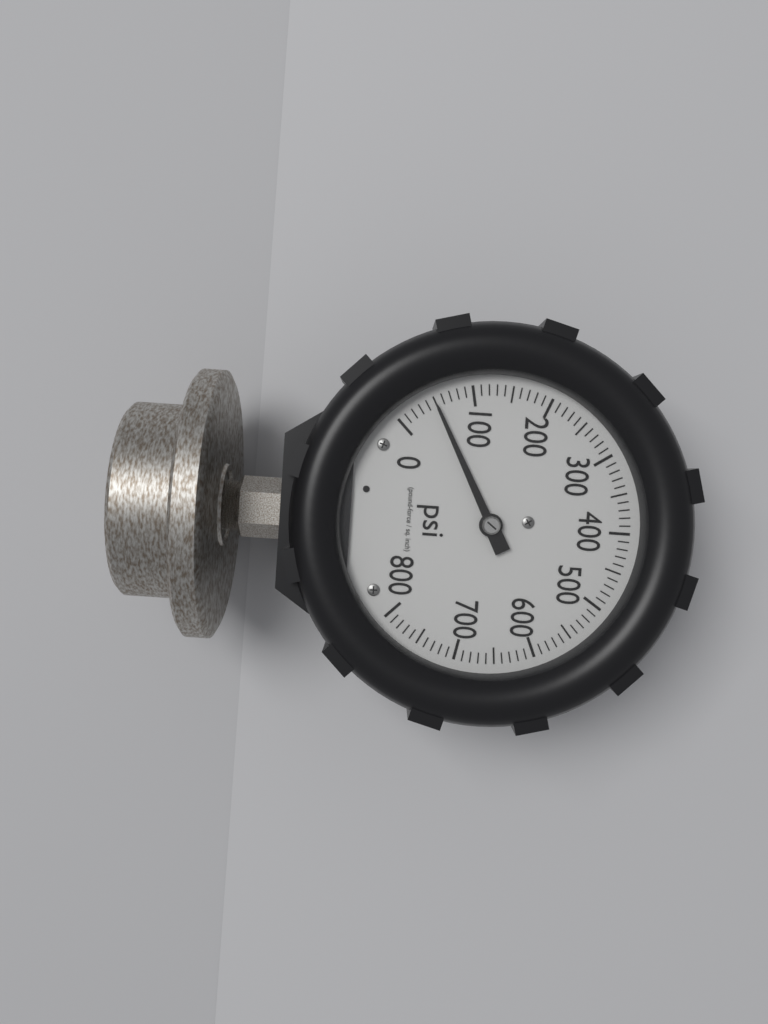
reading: 50 psi
